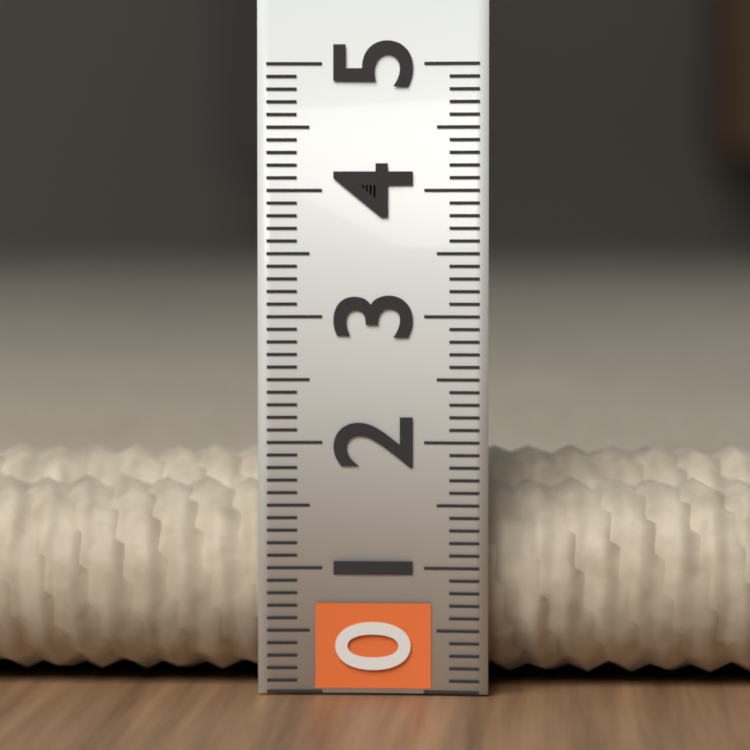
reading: 1.9 (no unit)
